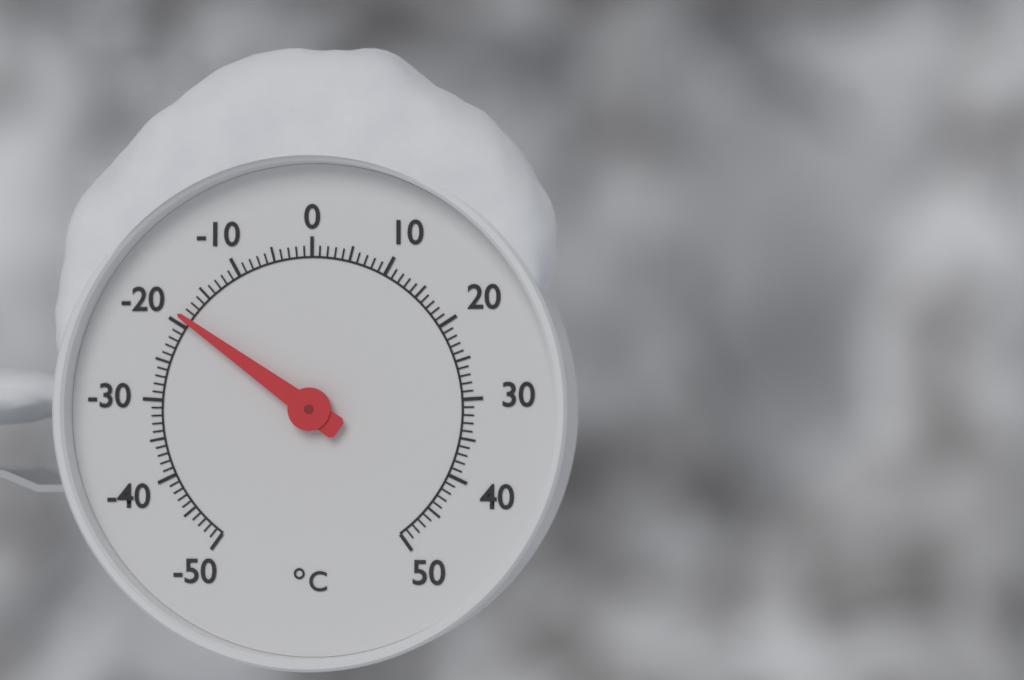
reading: -19 °C
